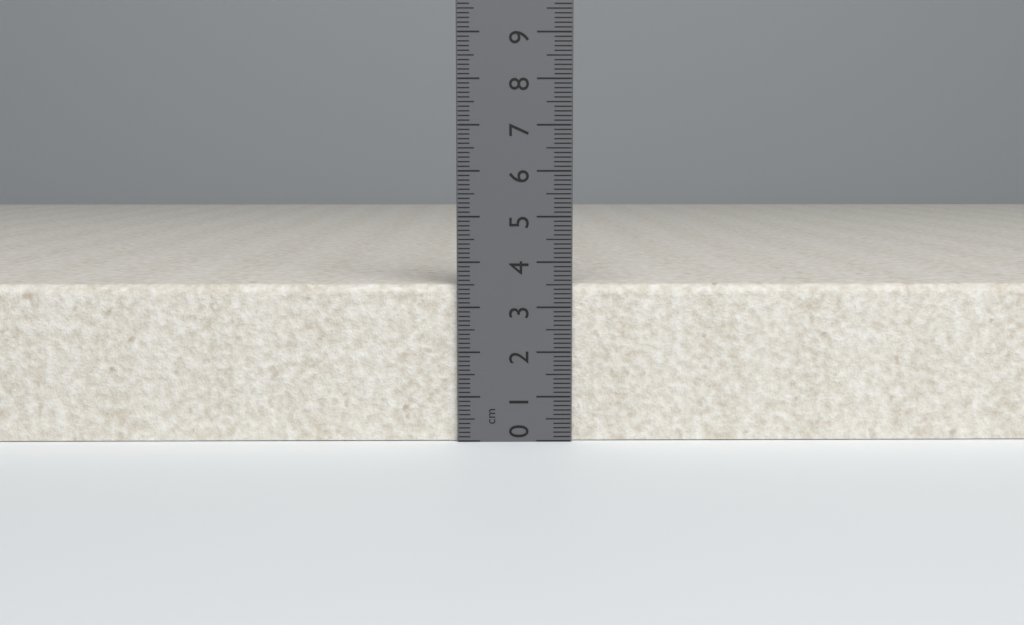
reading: 3.5 cm
